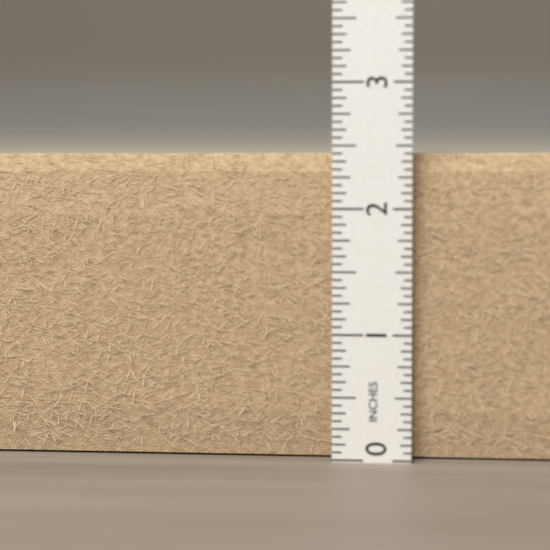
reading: 2.4375 in
